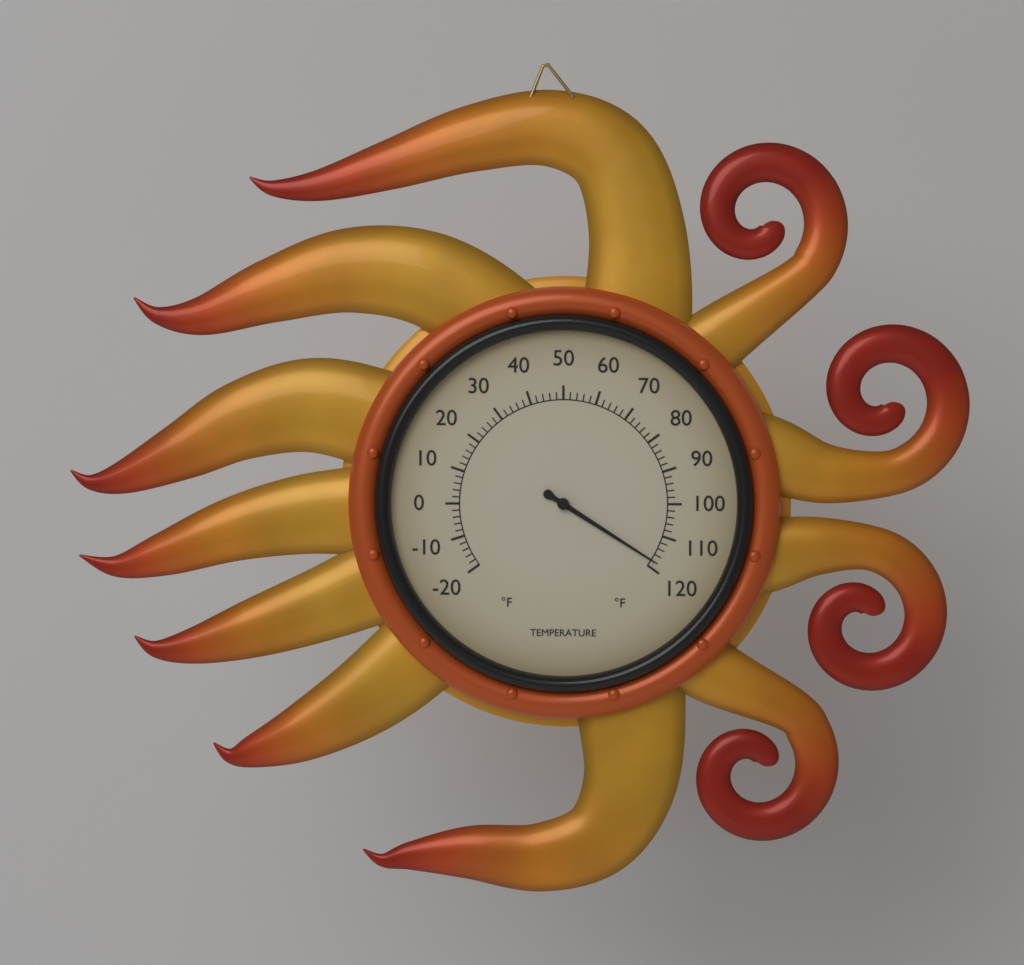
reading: 118 °F
